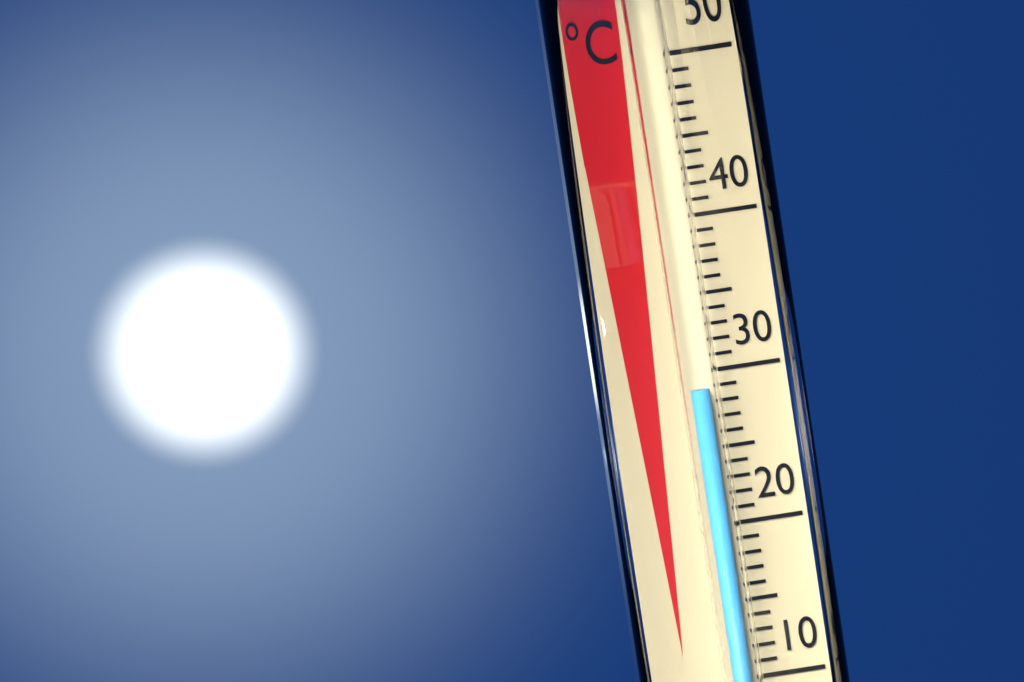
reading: 29 °C
